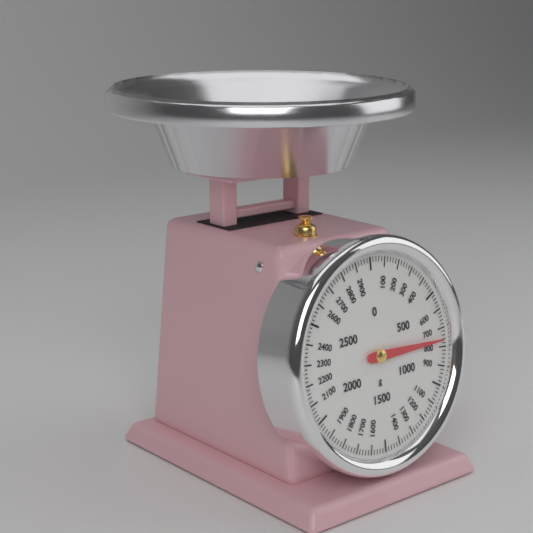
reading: 760 g
